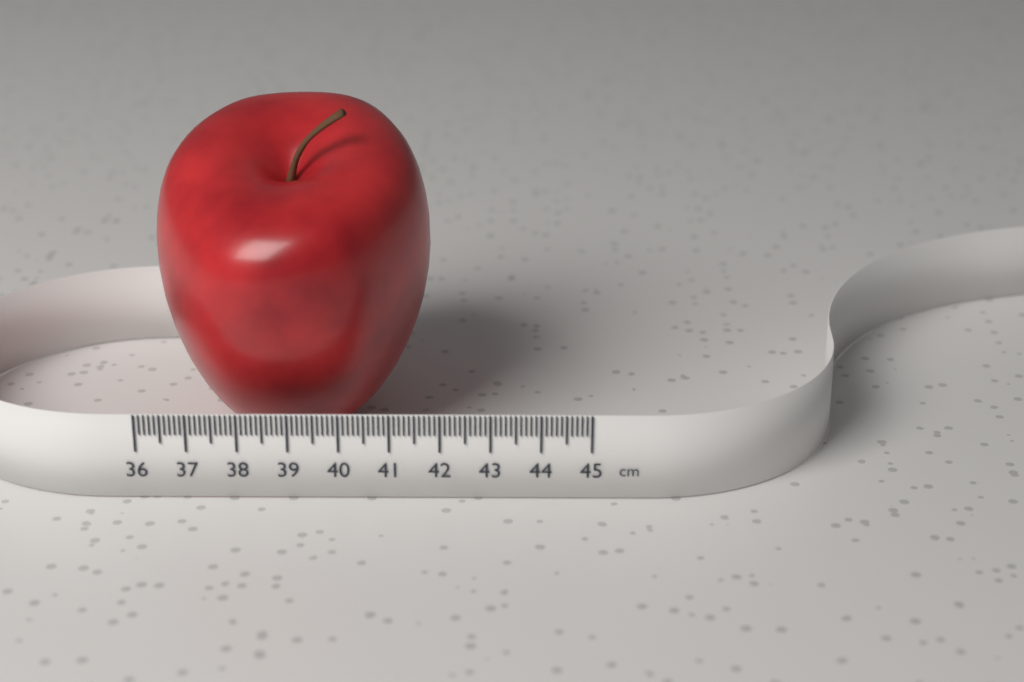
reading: 41.7 cm
